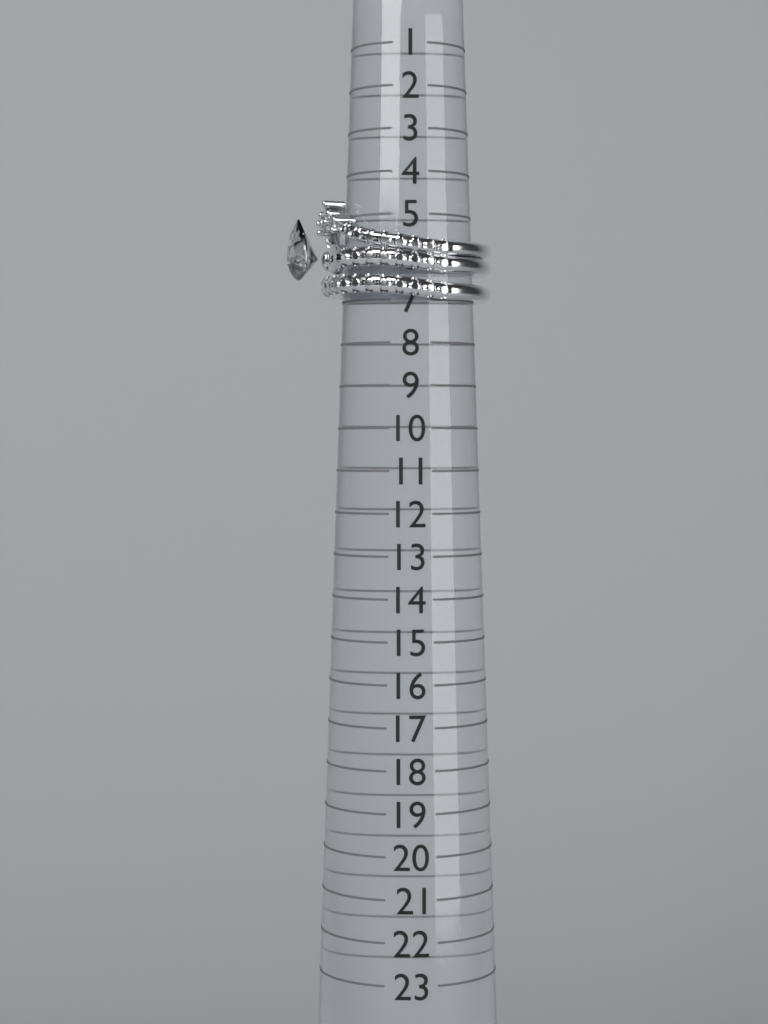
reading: 7 (no unit)
